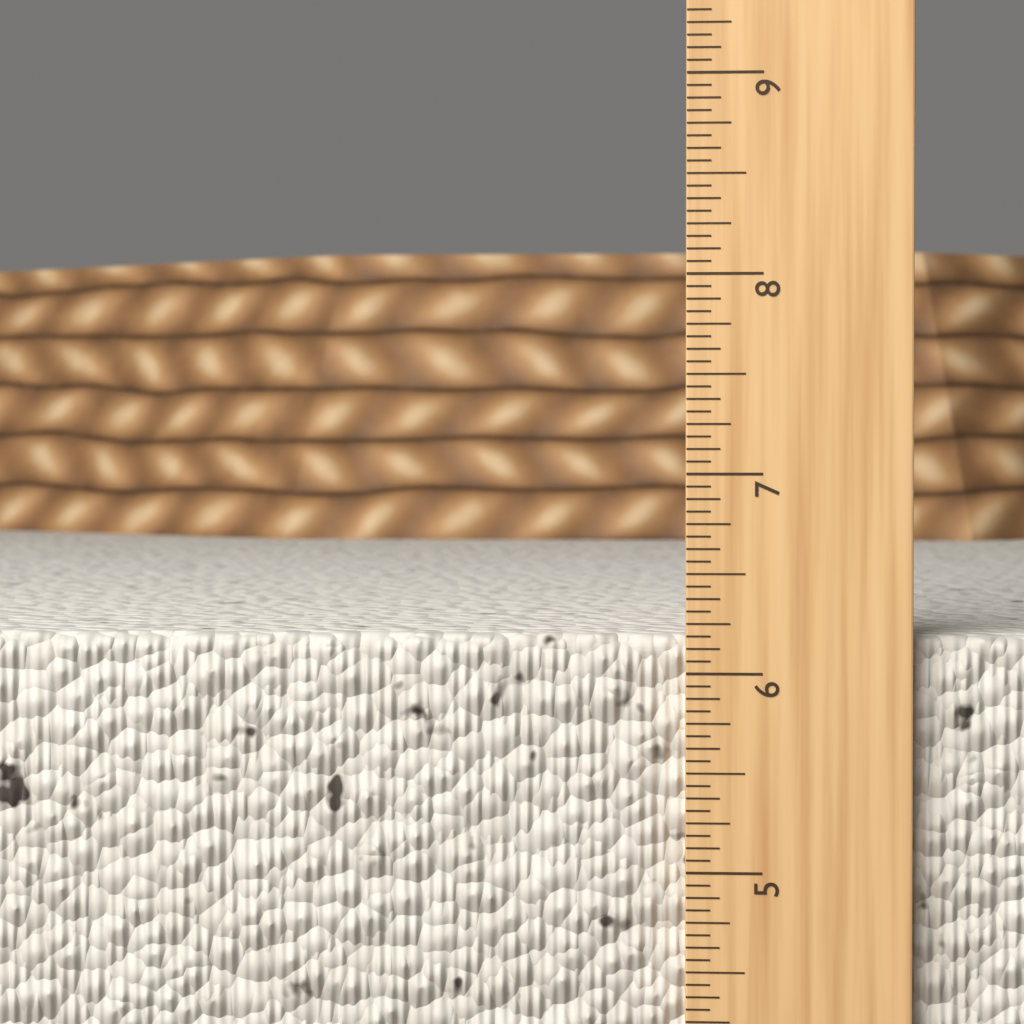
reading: 6.1875 in
